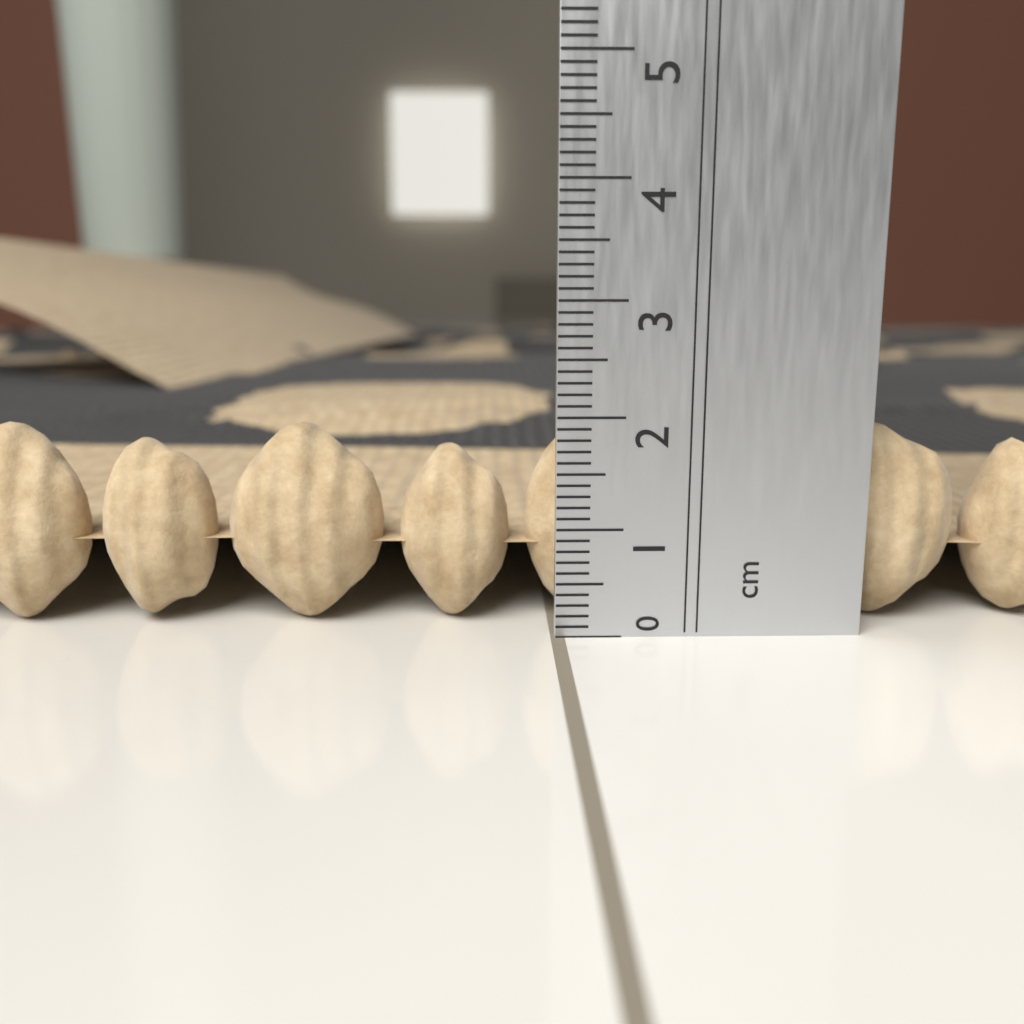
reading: 1.9 cm
